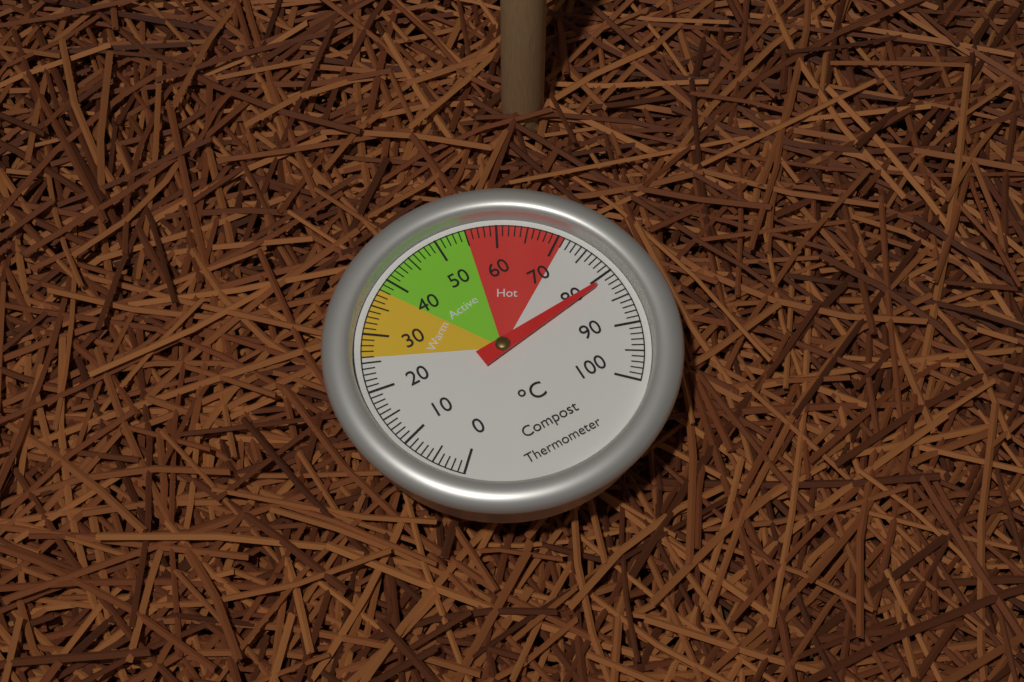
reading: 81 °C
